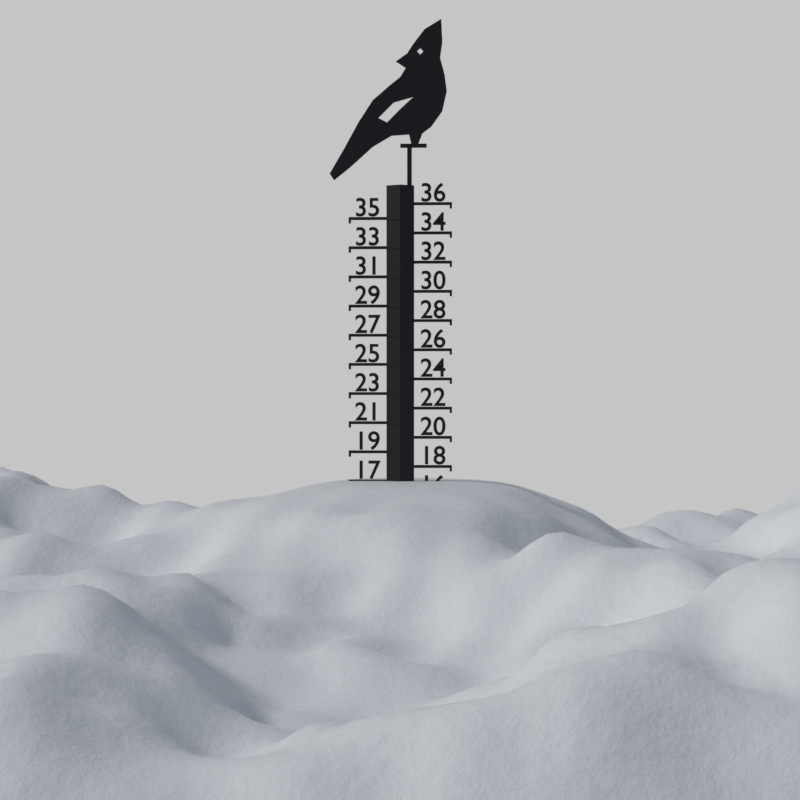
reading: 17 (no unit)
